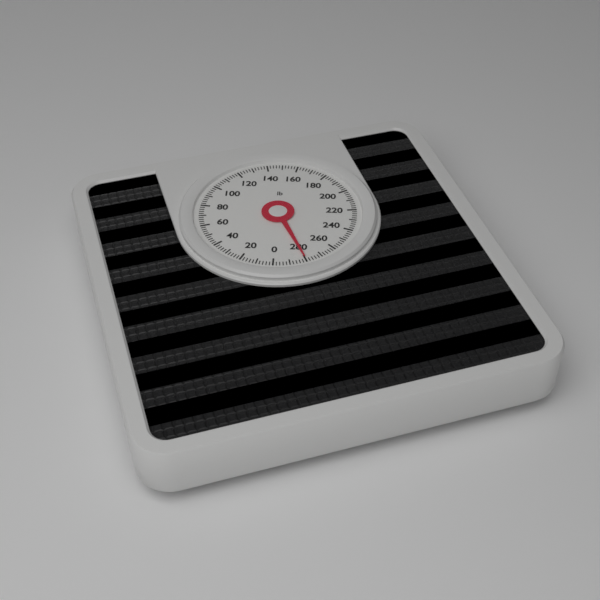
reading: 280 lb
